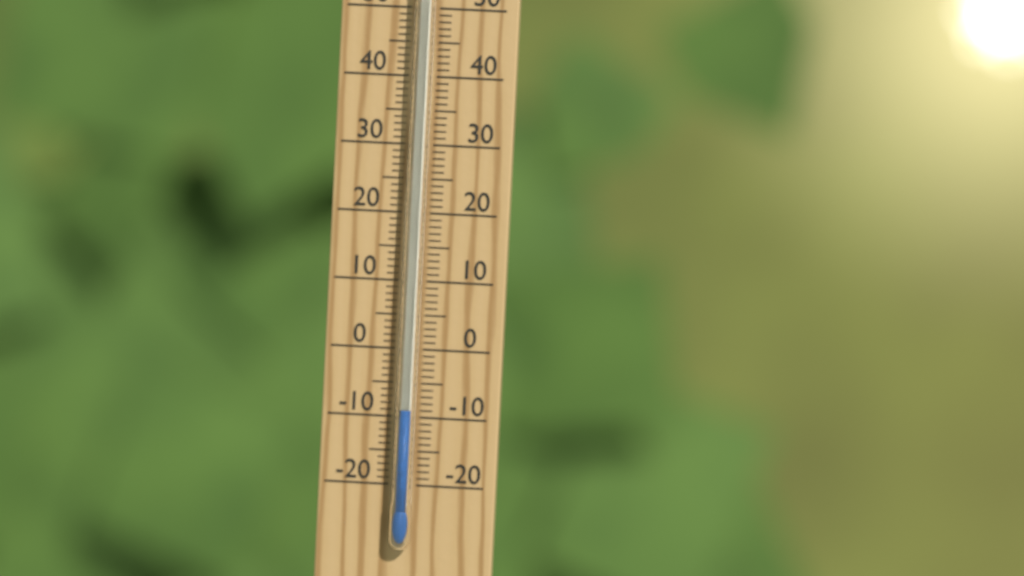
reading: -9 °C
